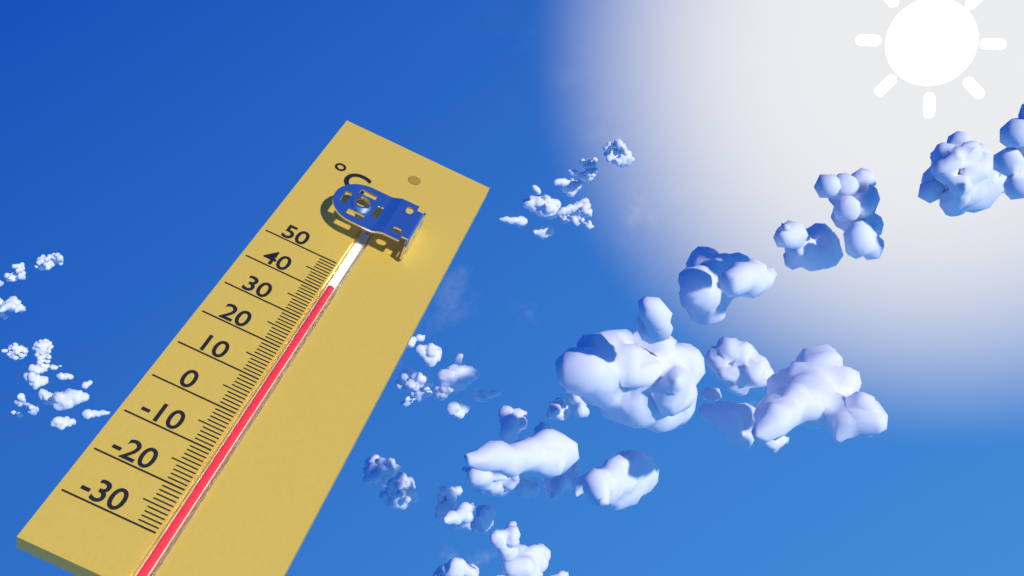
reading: 42 °C
